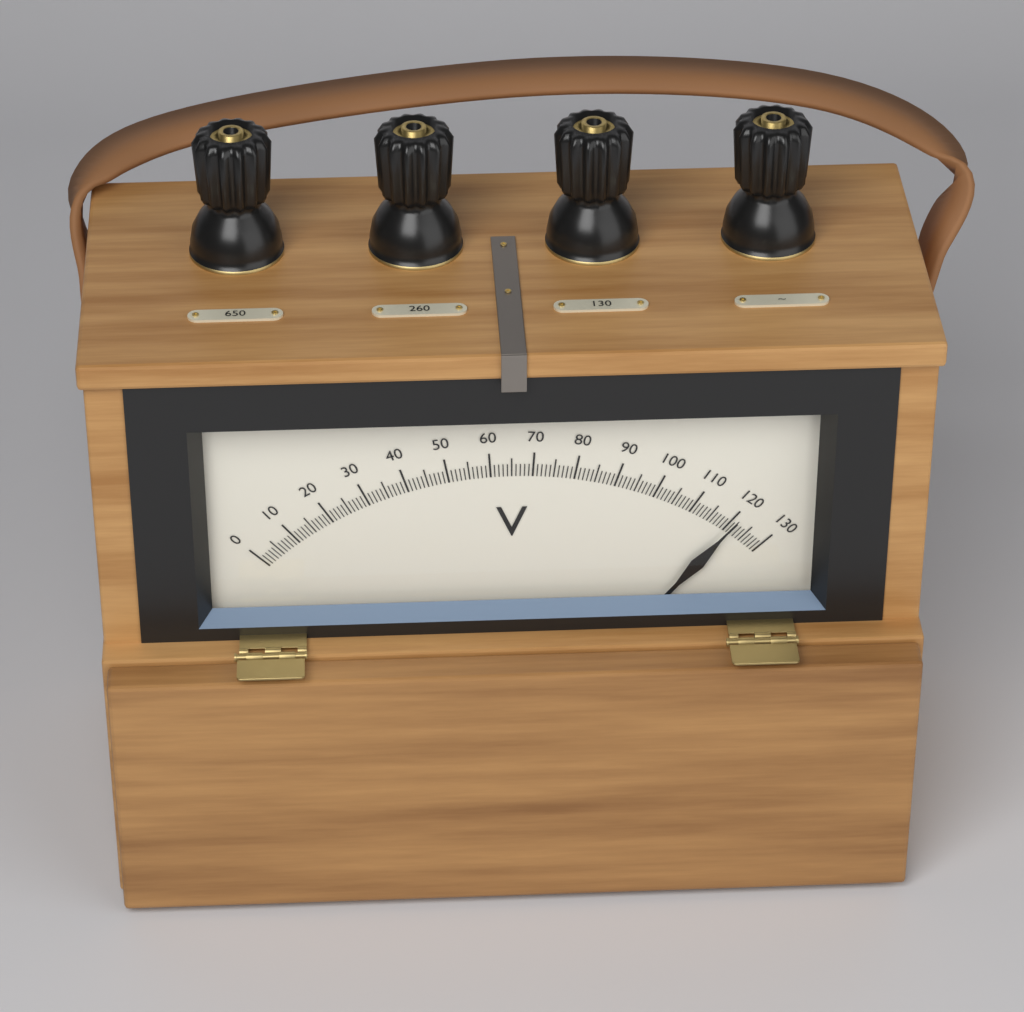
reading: 121 V
